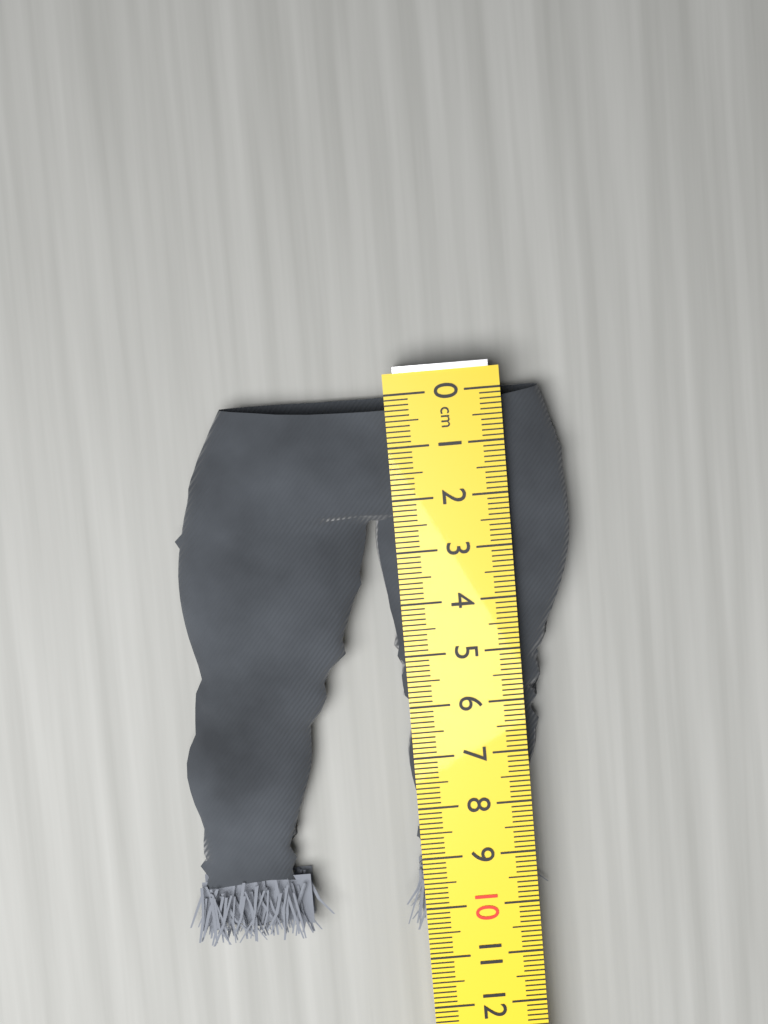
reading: 10.5 cm
